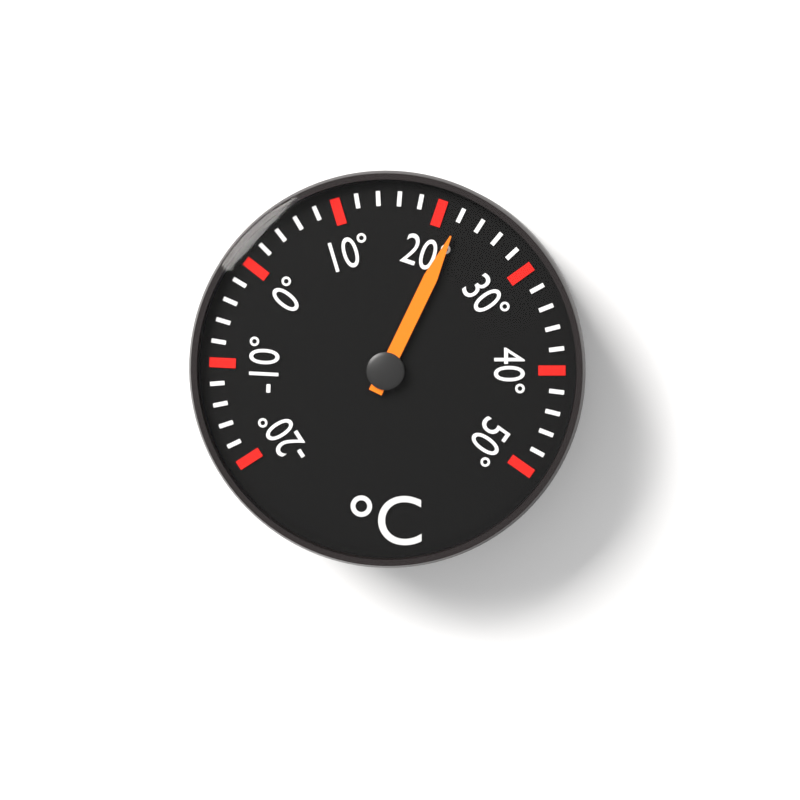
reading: 22 °C
